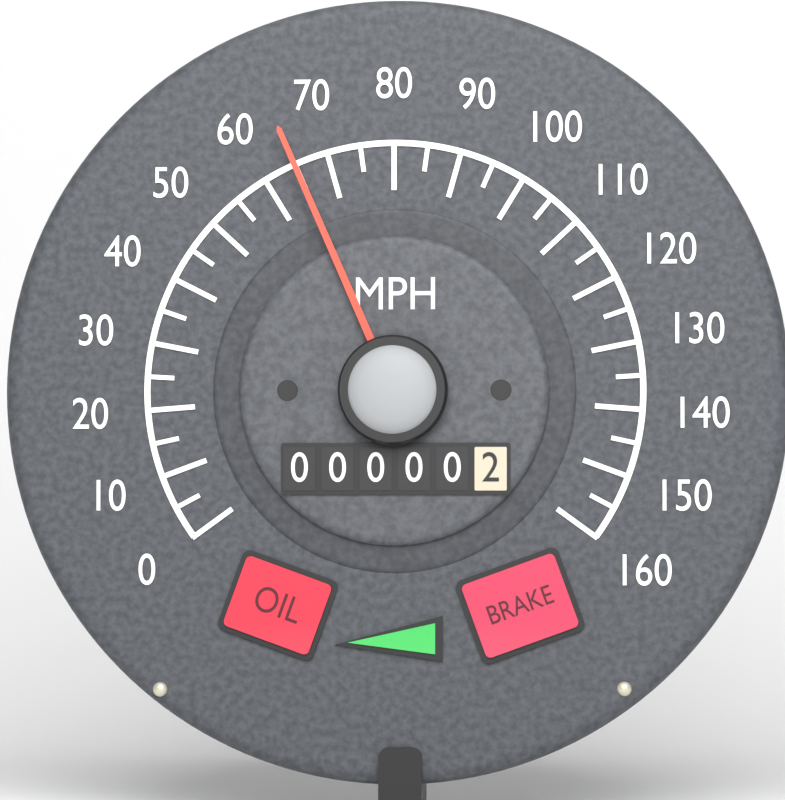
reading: 65 MPH
